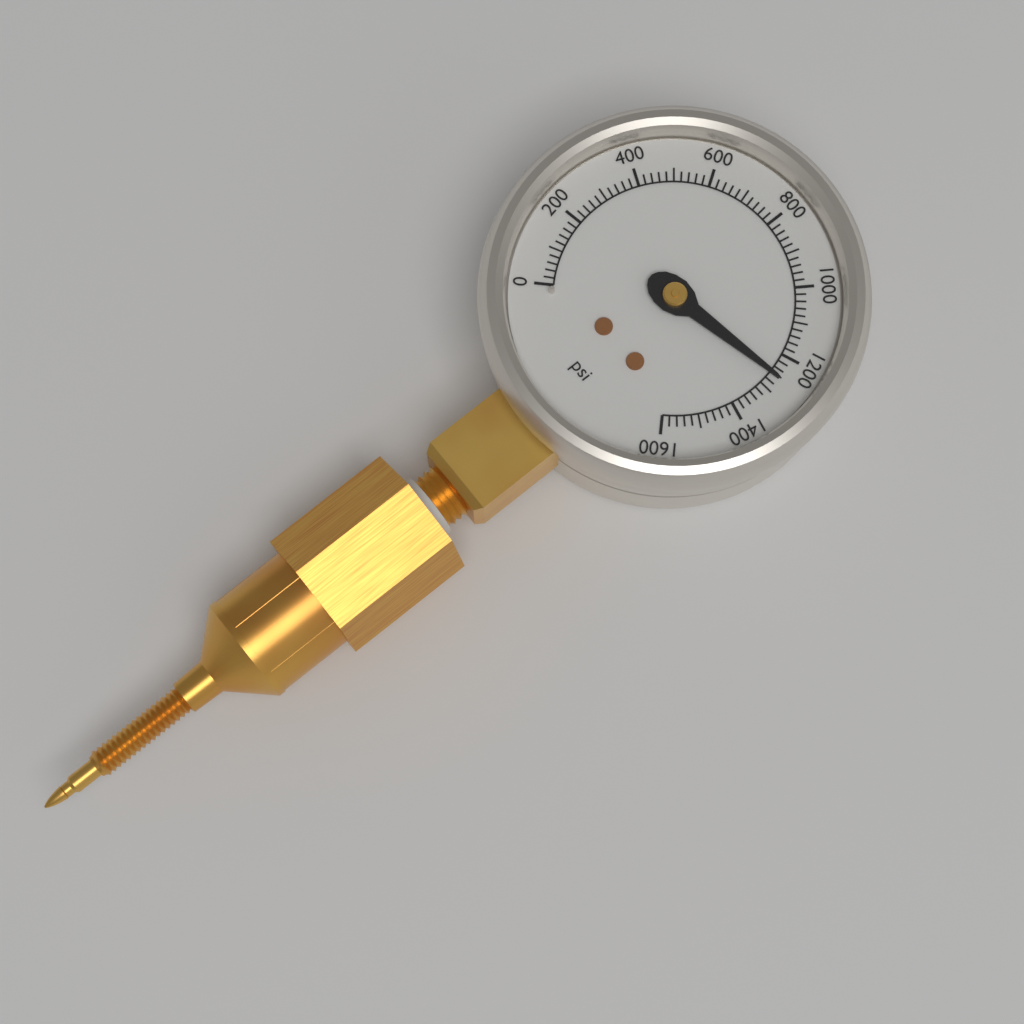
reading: 1260 psi
